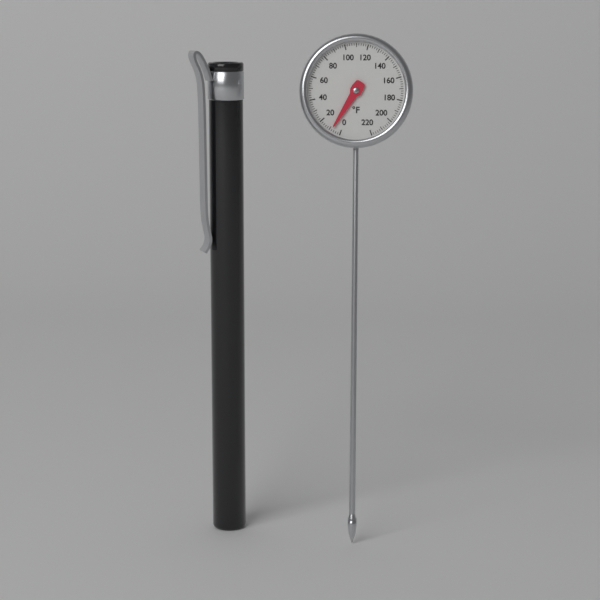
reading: 8 °F
